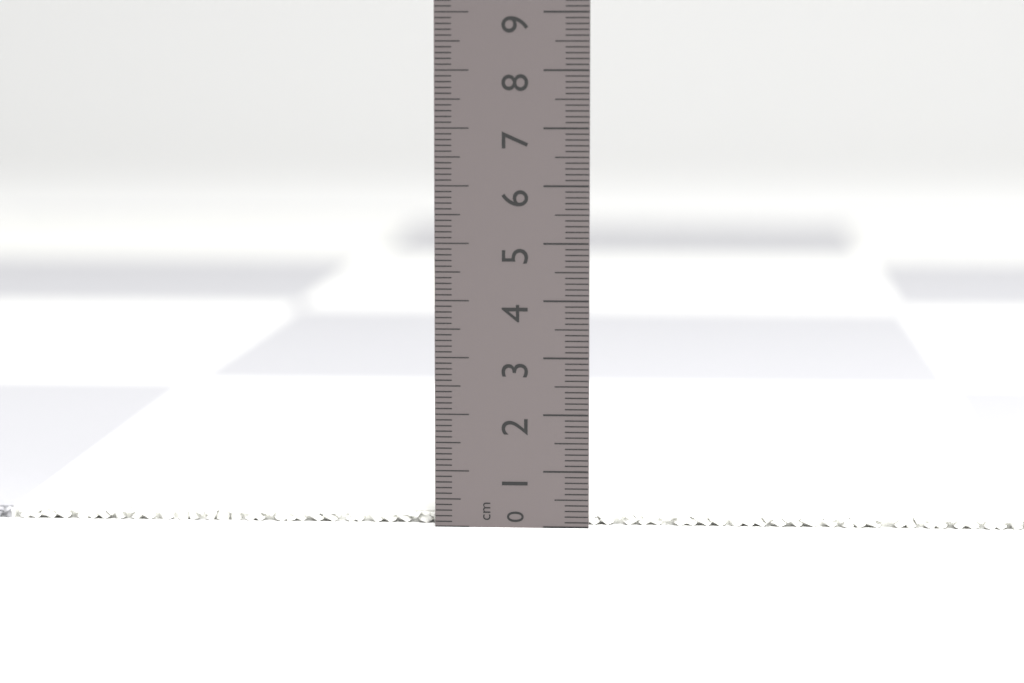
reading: 0.2 cm
